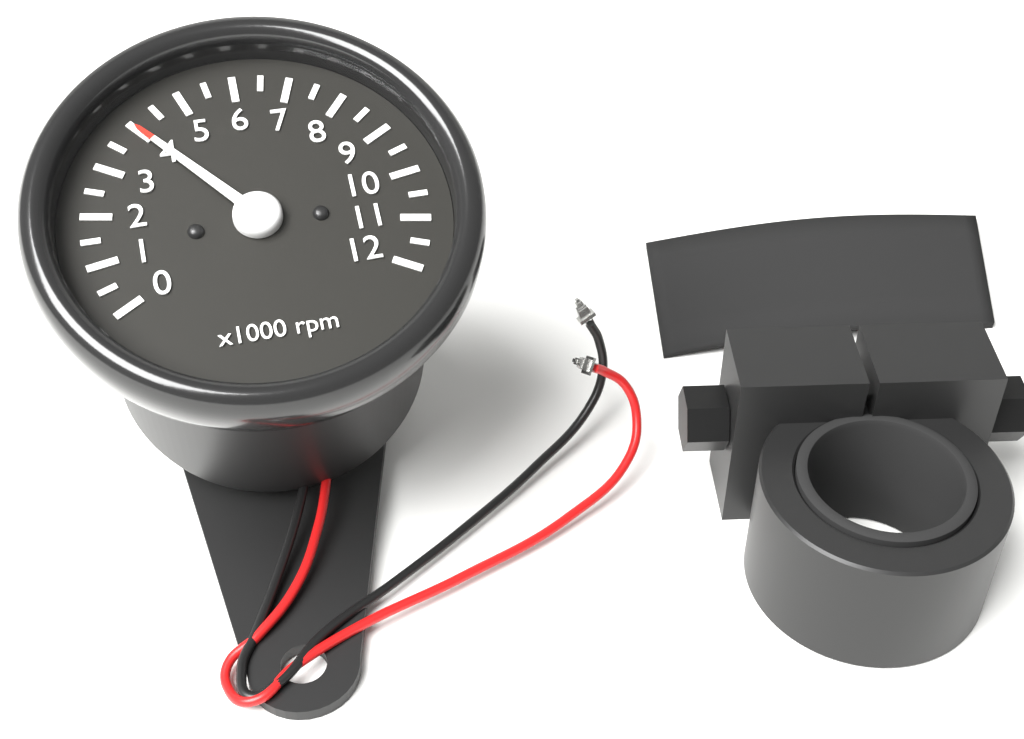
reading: 4.0 x1000 rpm
